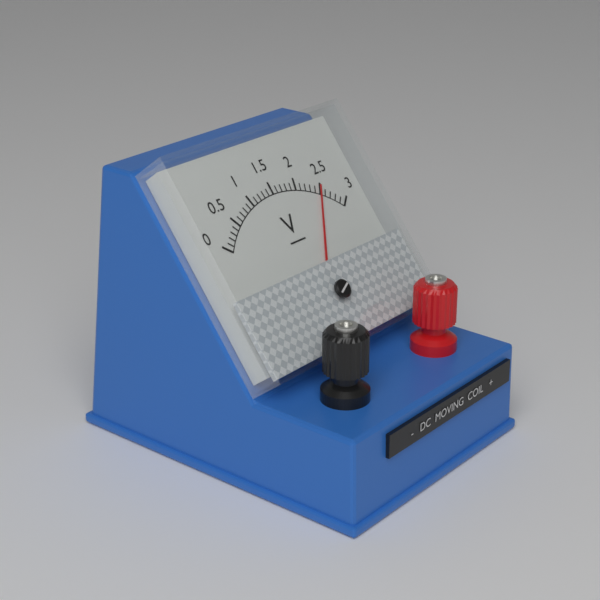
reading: 2.5 V
